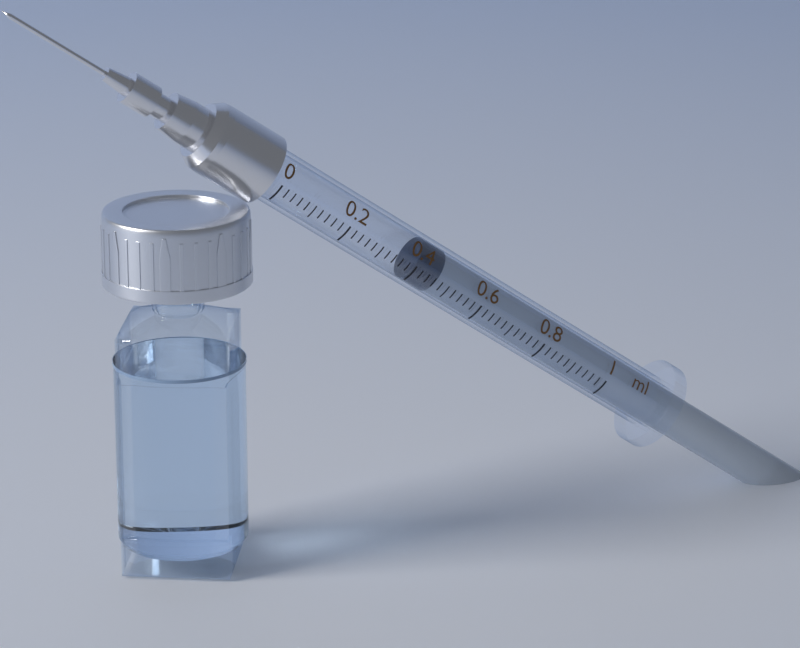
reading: 0.40 ml
